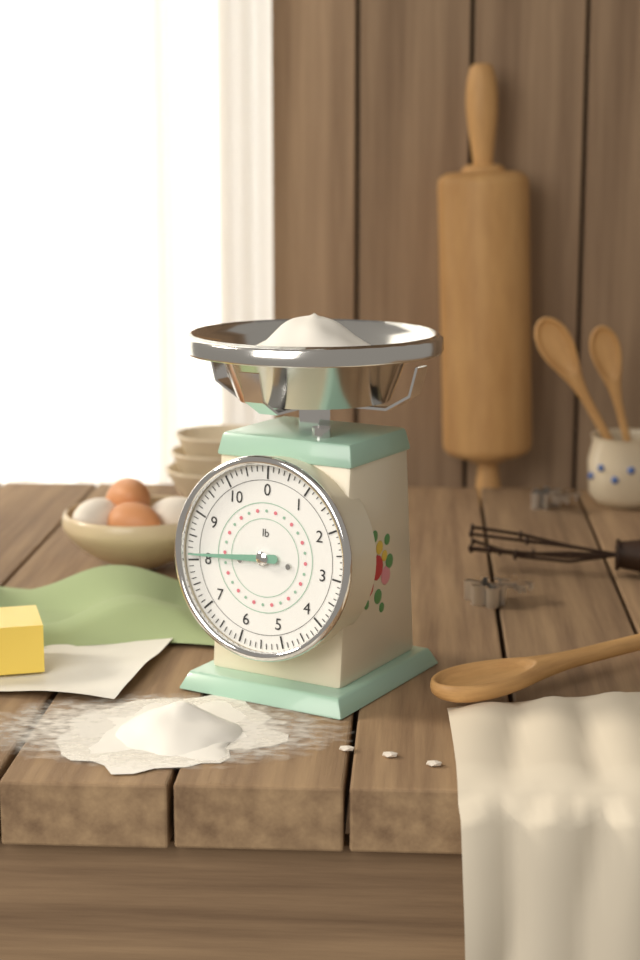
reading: 8.125 lb
